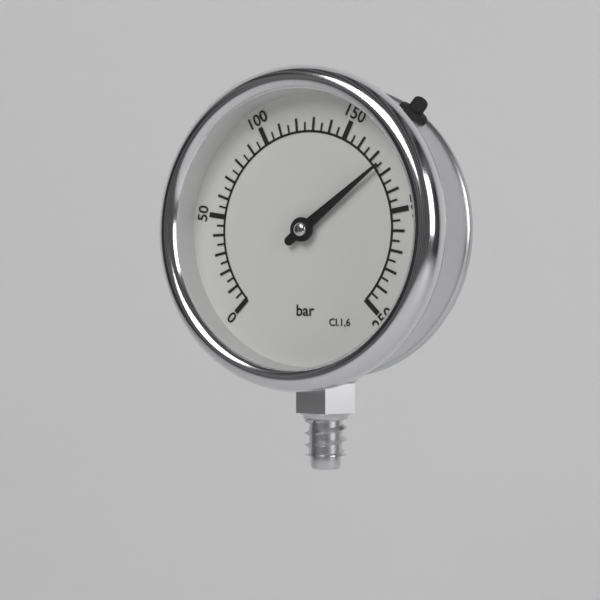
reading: 175 bar
